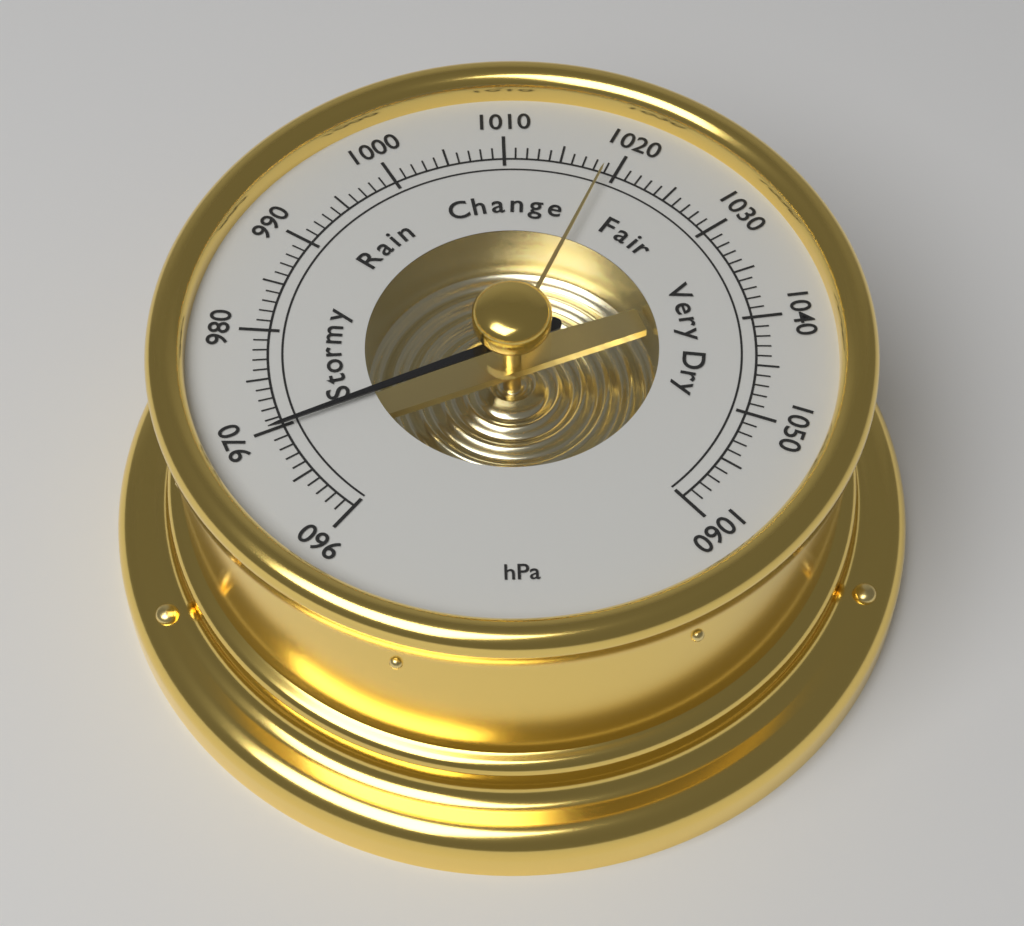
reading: 970 hPa
